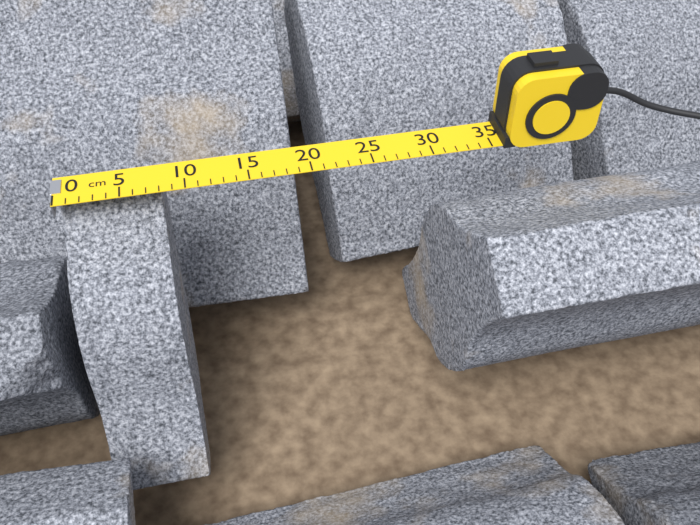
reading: 8 cm
